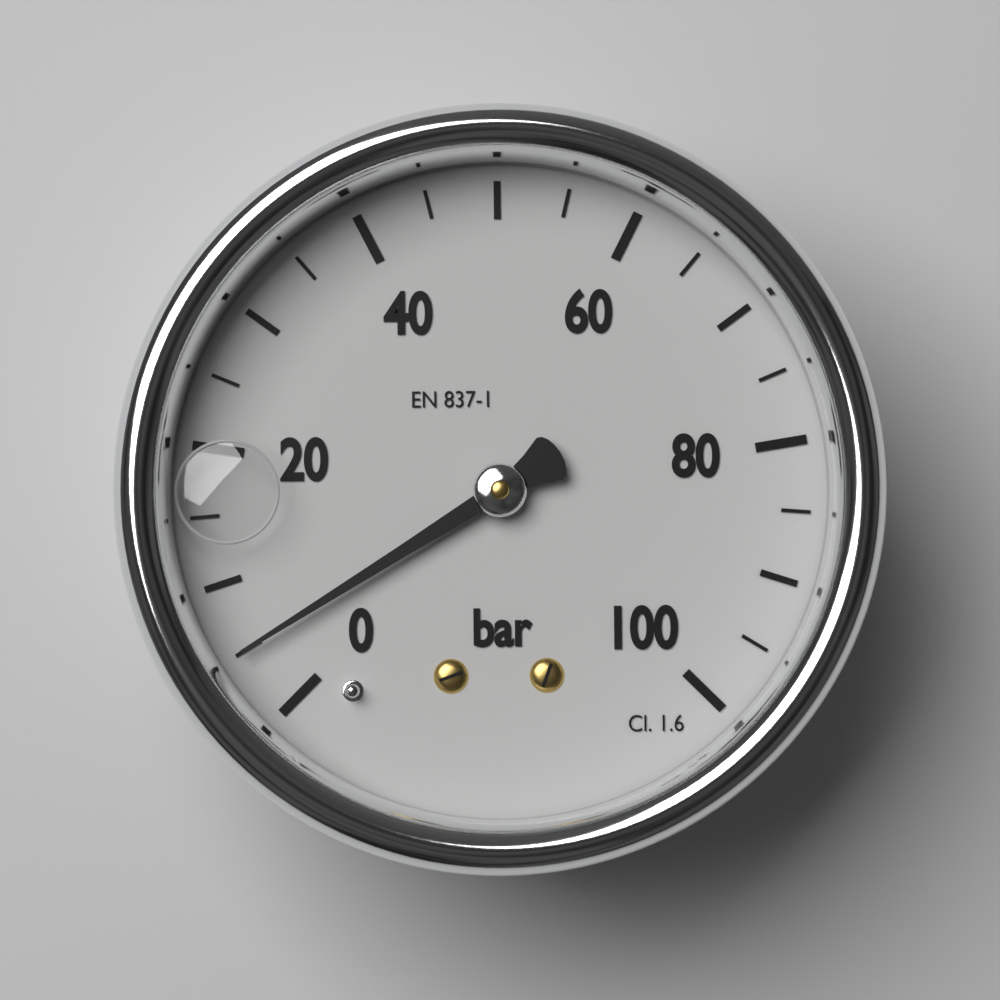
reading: 5 bar
